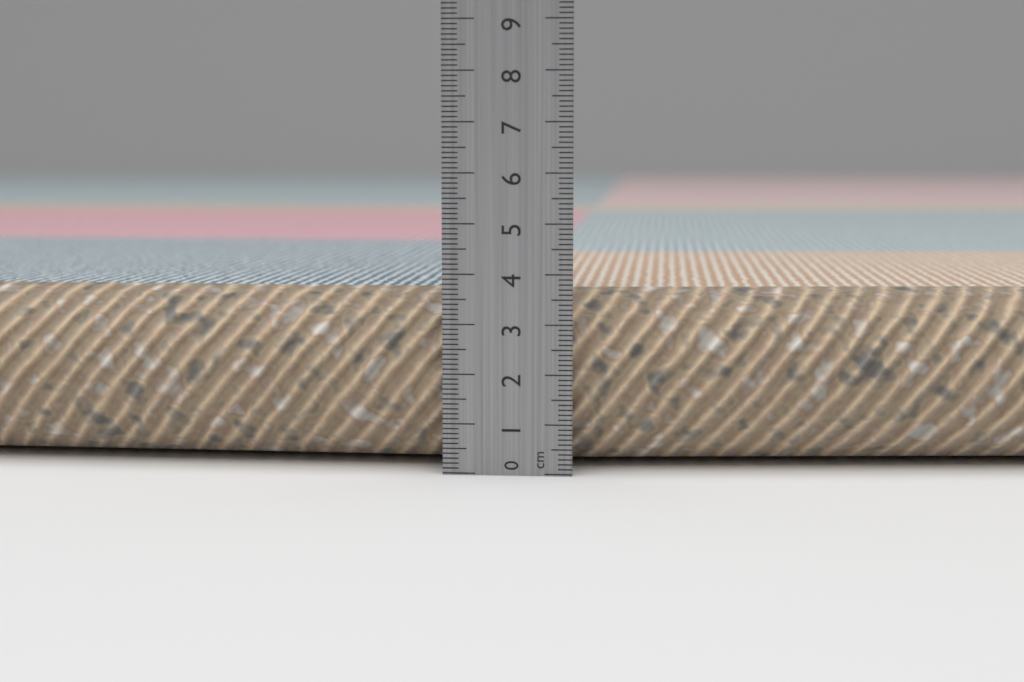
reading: 3.6 cm
